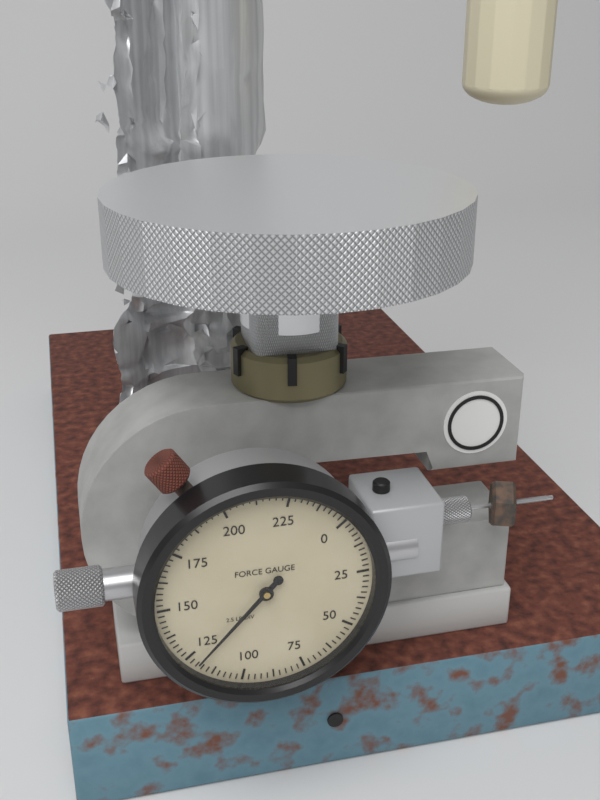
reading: 120.0 lb
